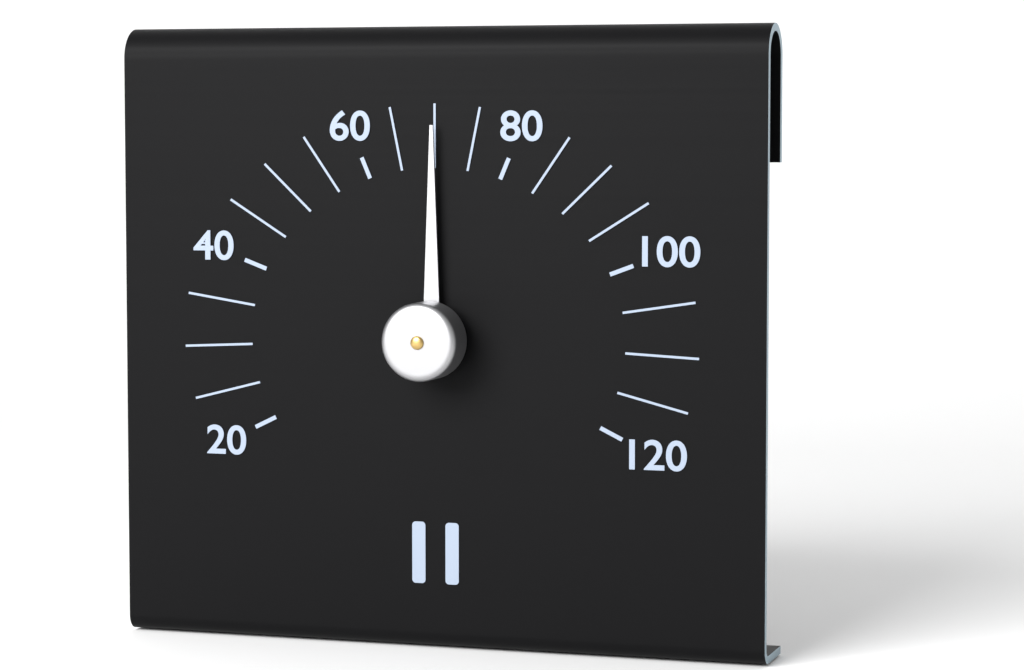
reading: 70 (no unit)
